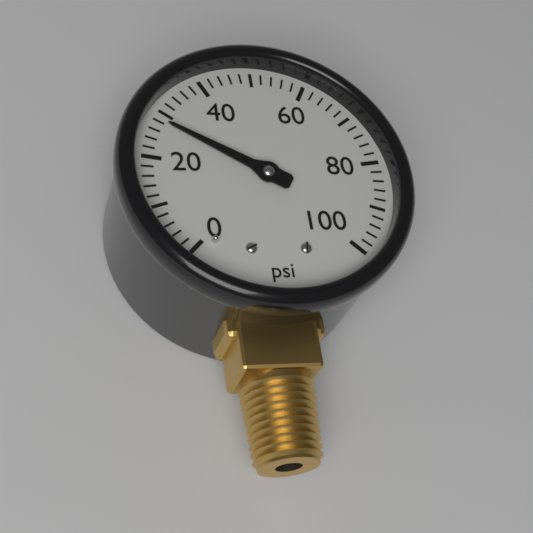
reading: 28 psi
